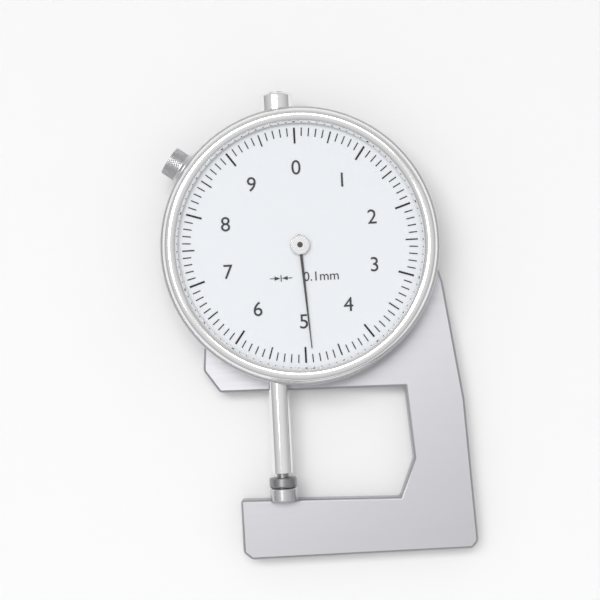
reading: 4.9 mm
